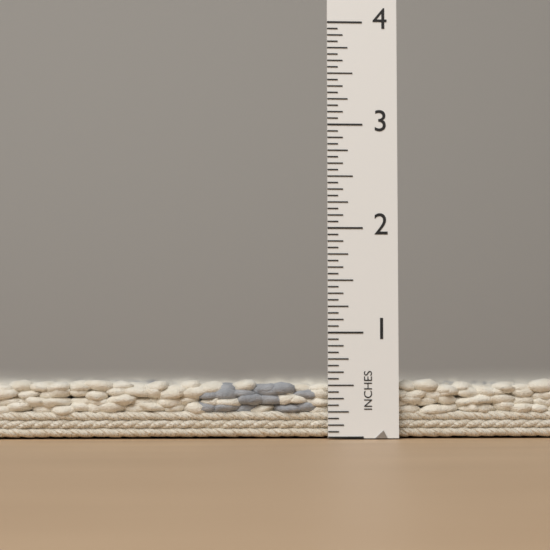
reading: 0.5625 in
